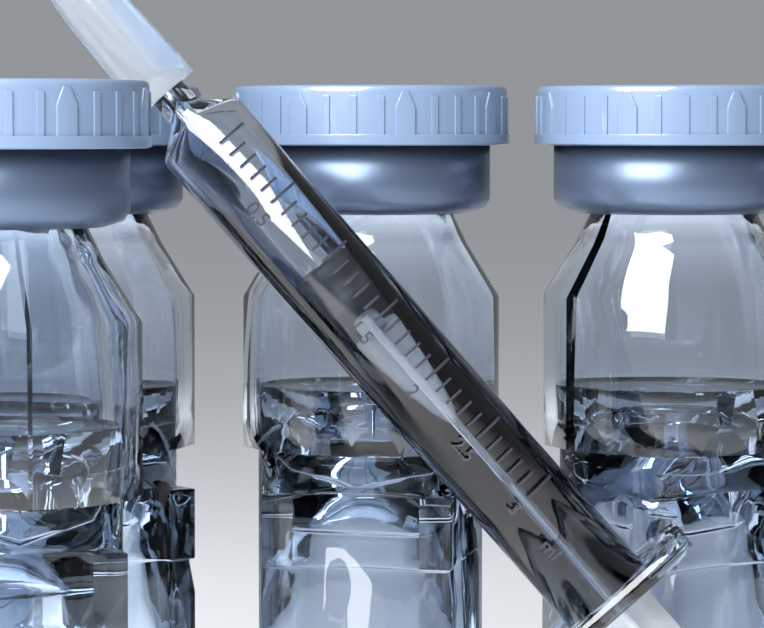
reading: 1.0 ml
